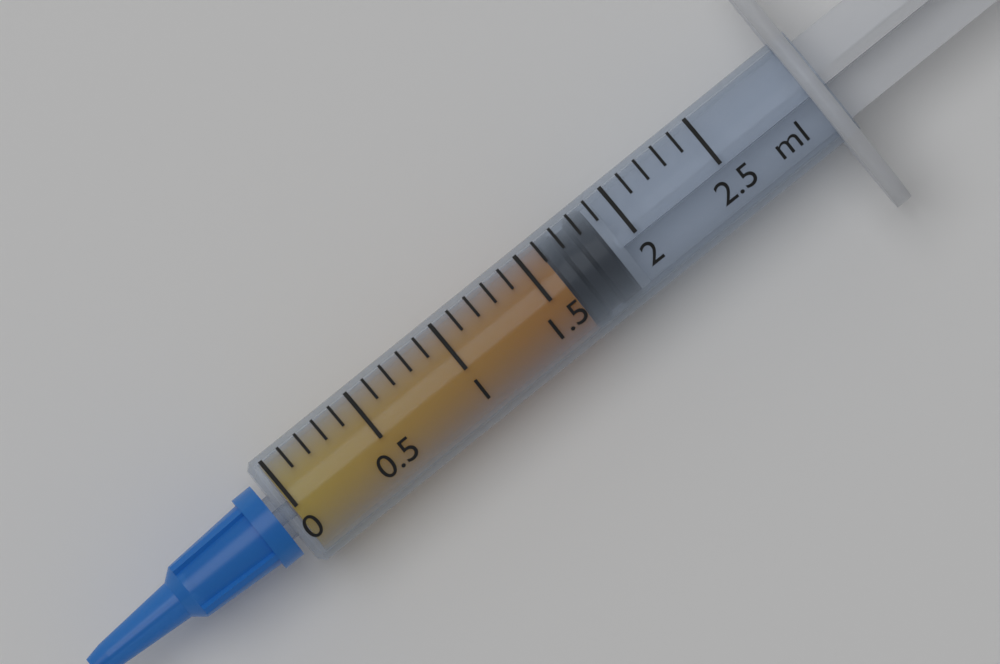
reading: 1.6 ml
